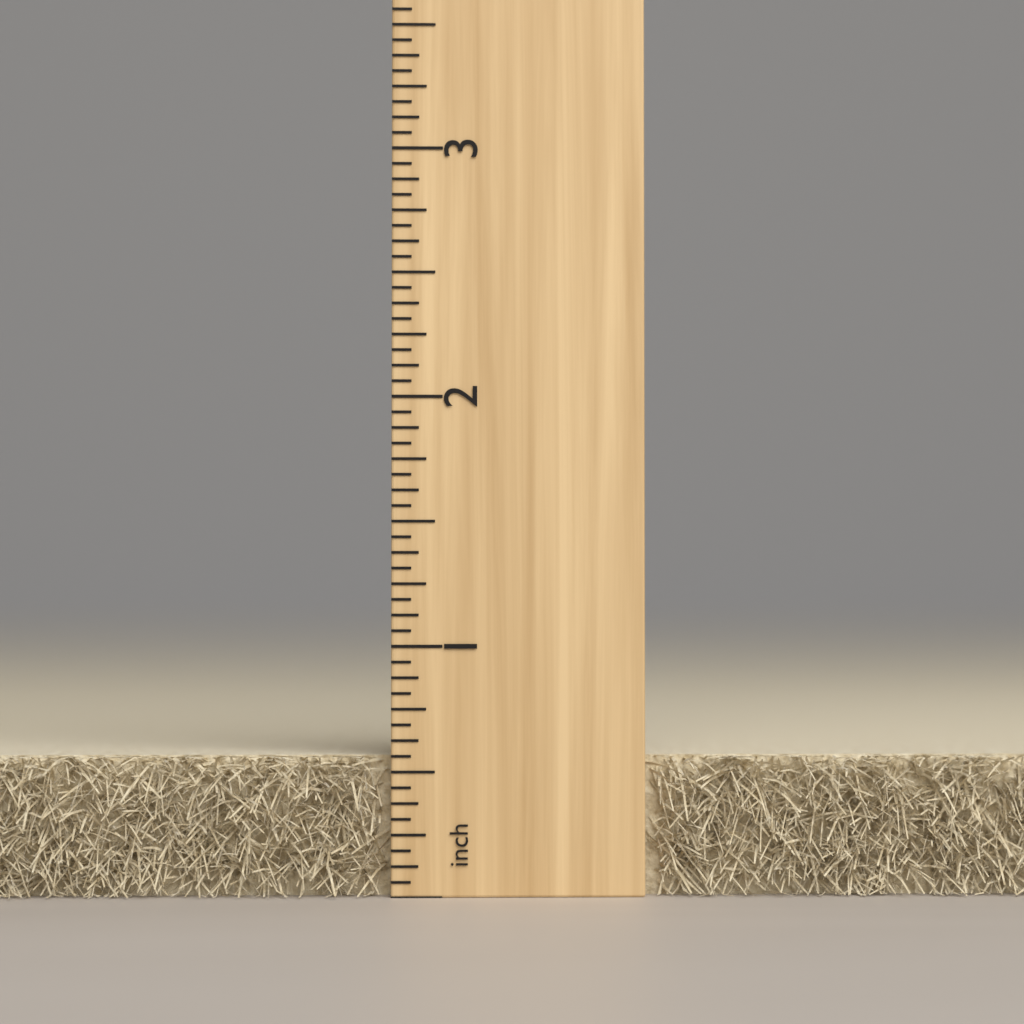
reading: 0.5625 inch
